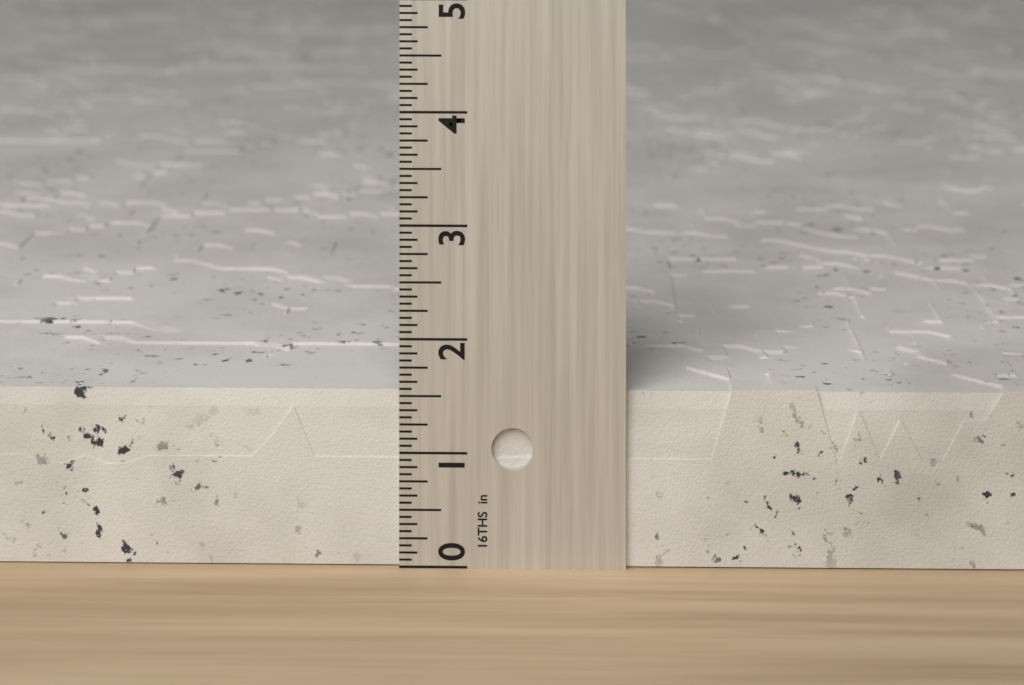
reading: 1.5625 in
